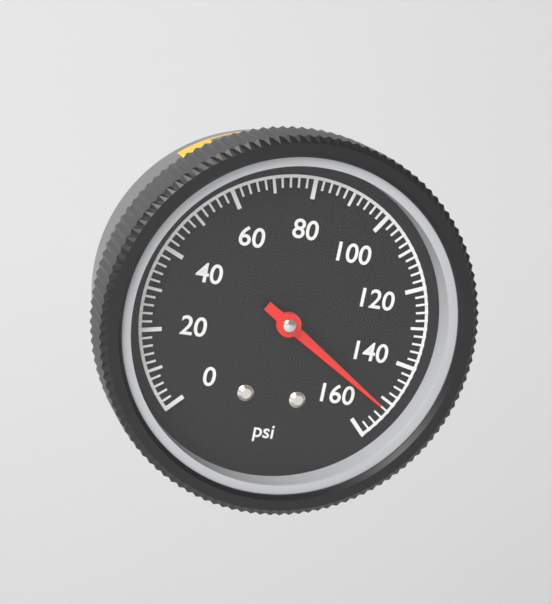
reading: 152 psi
